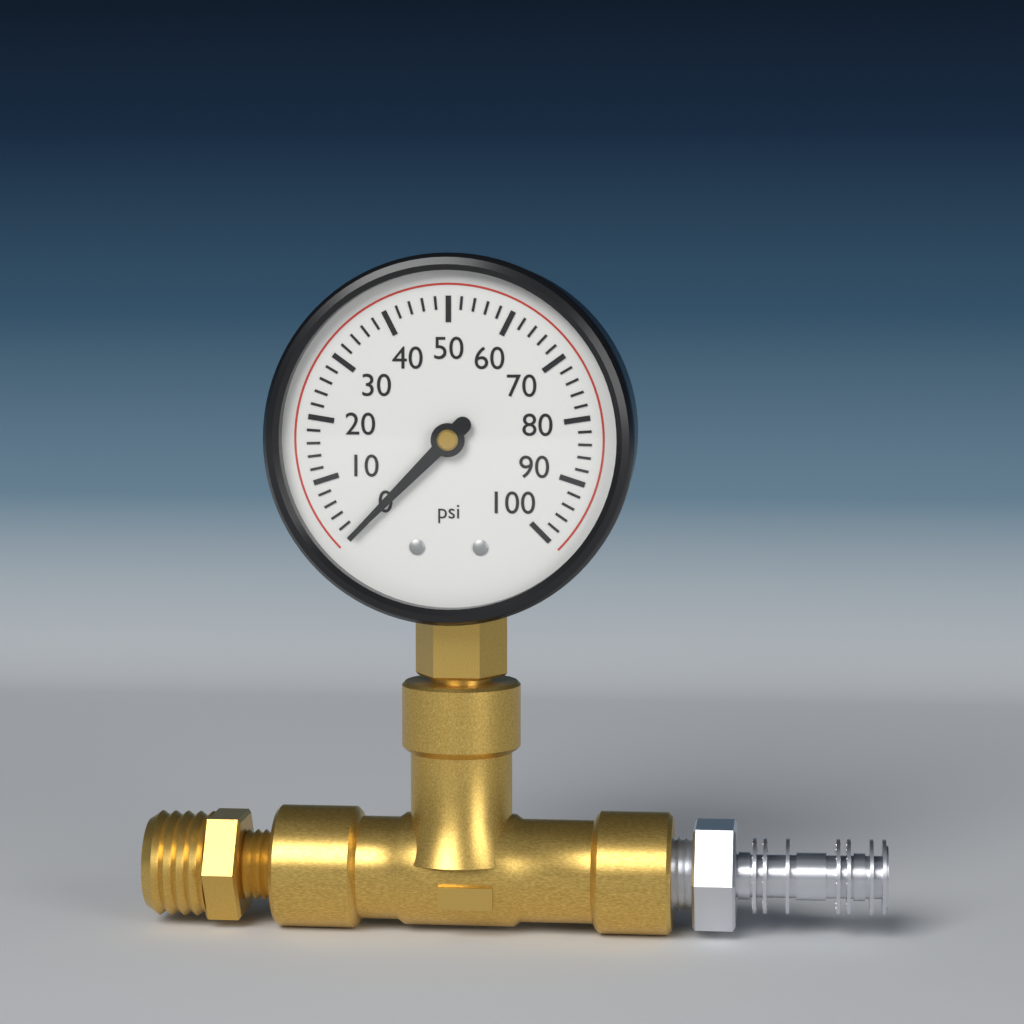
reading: 0 psi
